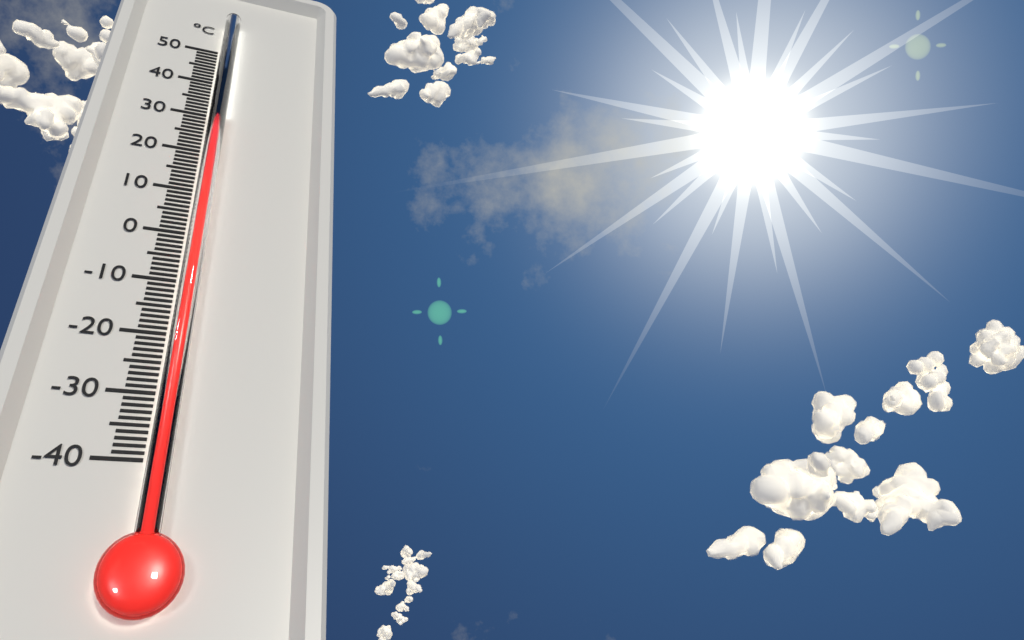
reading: 30 °C
